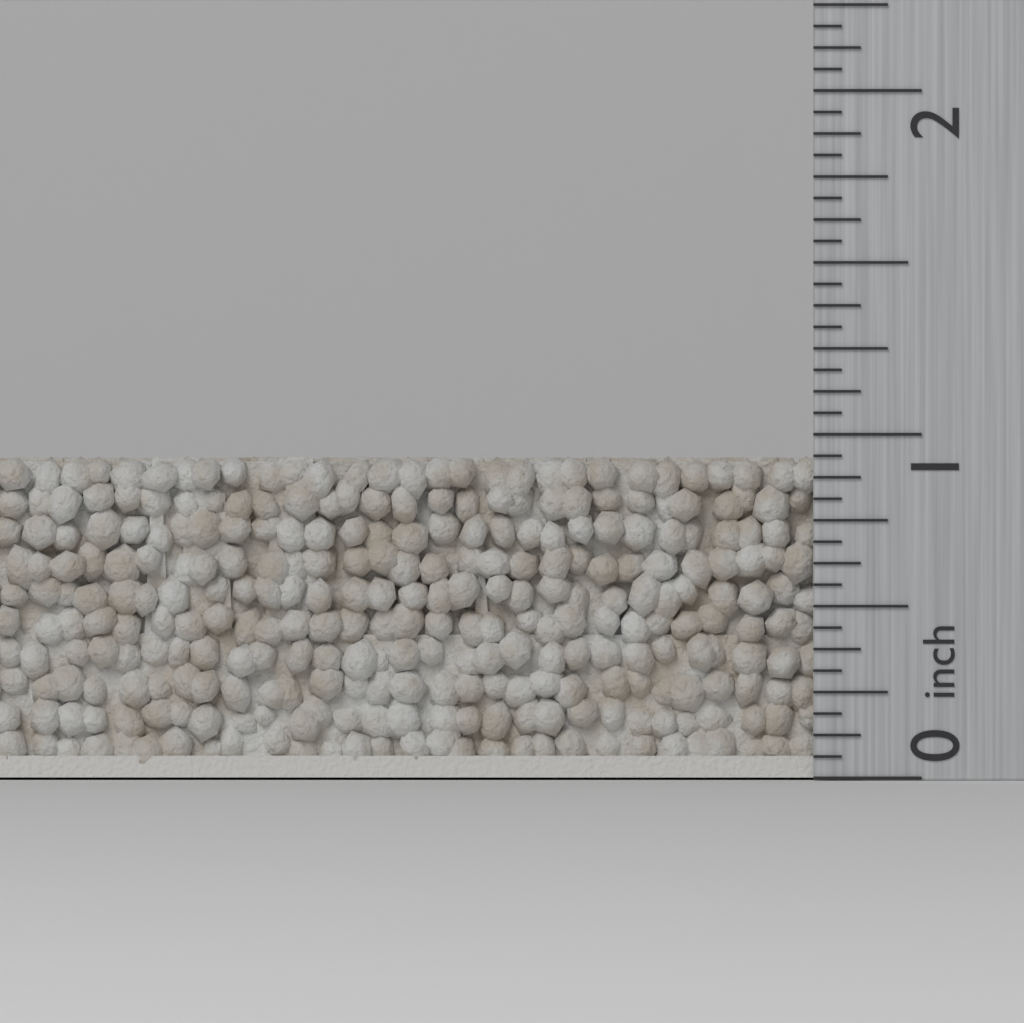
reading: 0.9375 inch
